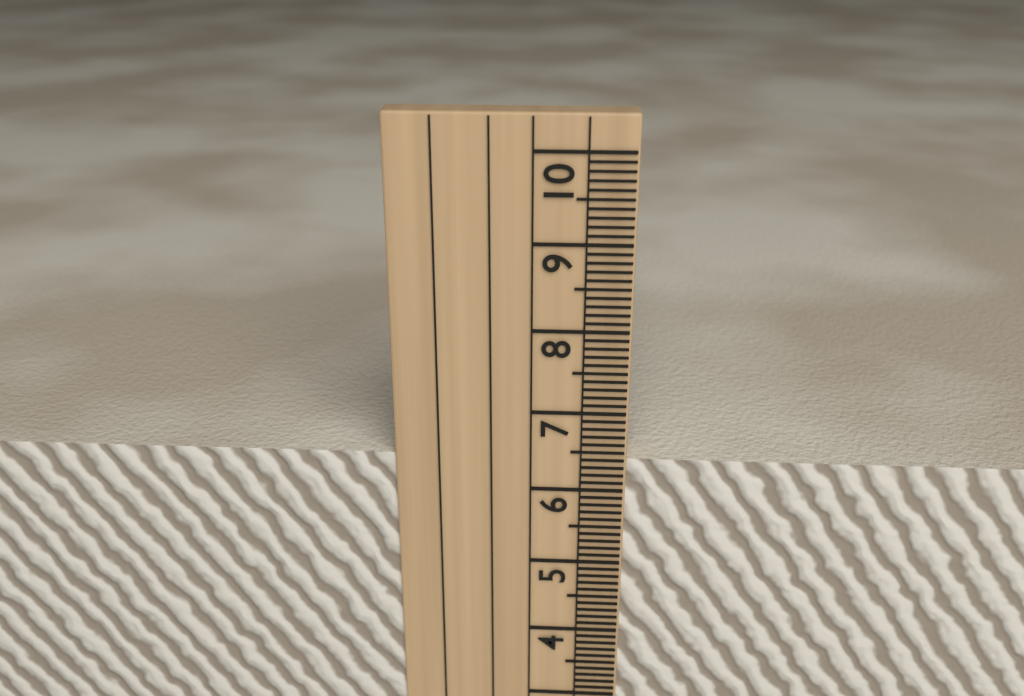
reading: 6.4 cm
